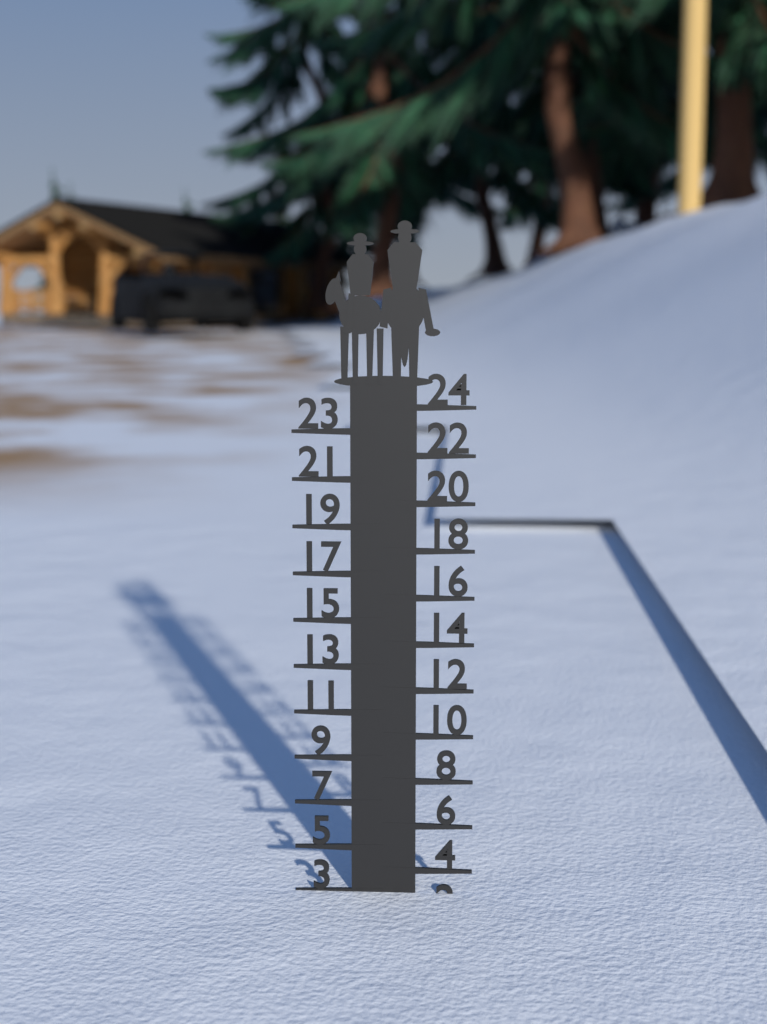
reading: 3 (no unit)
